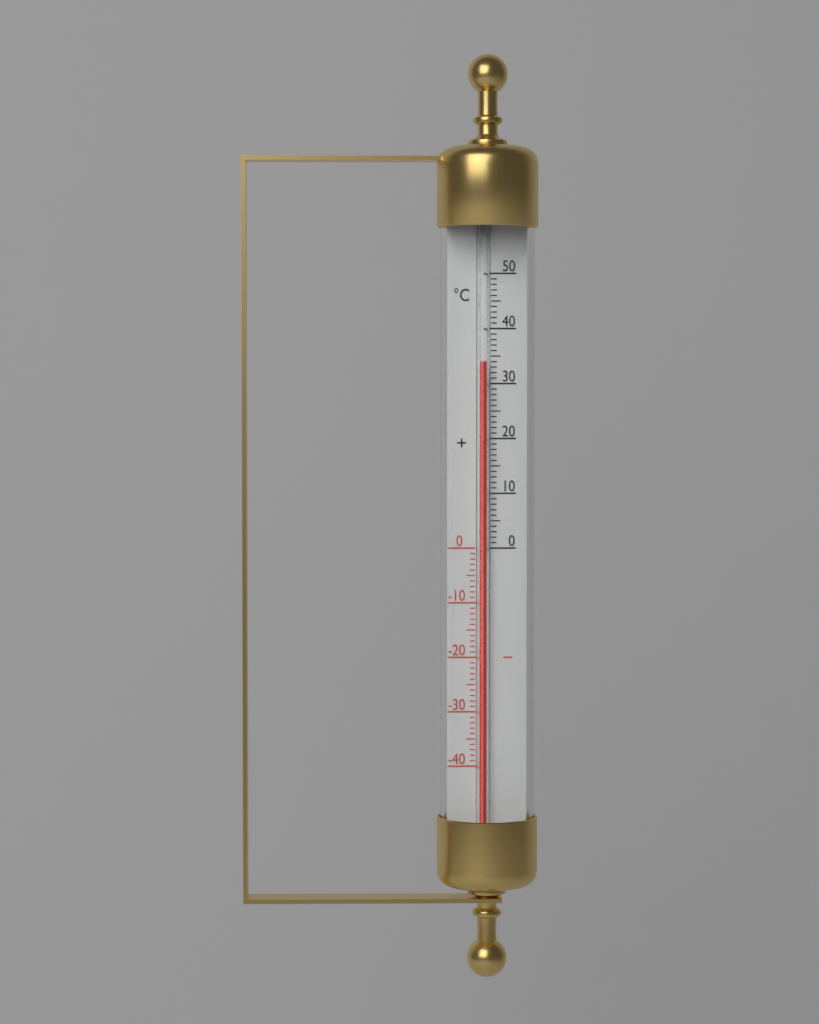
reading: 34 °C
